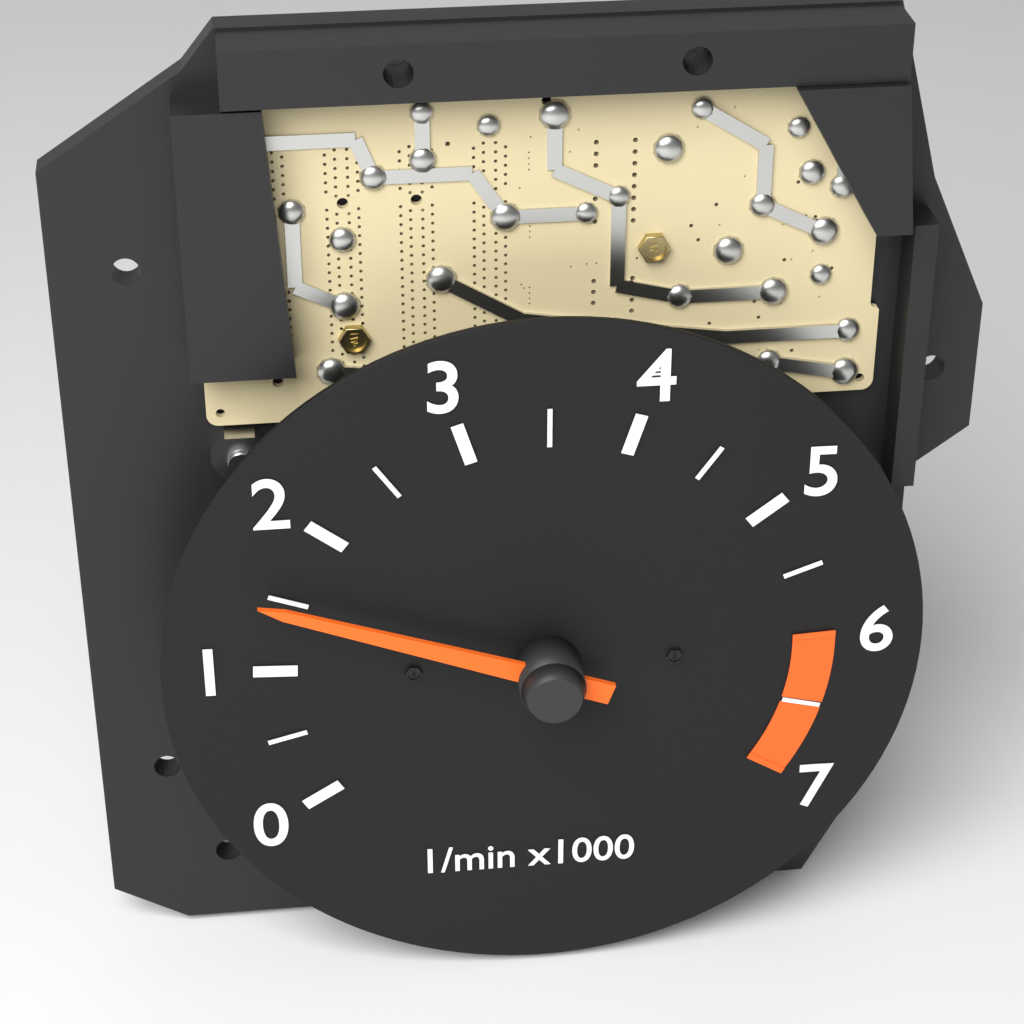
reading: 1500 1/min
